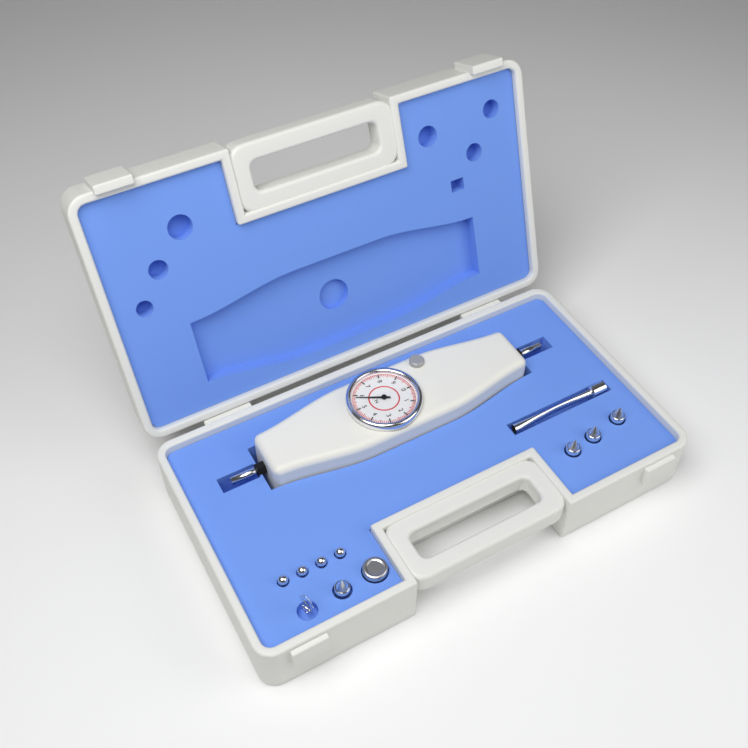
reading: 5.8 N
